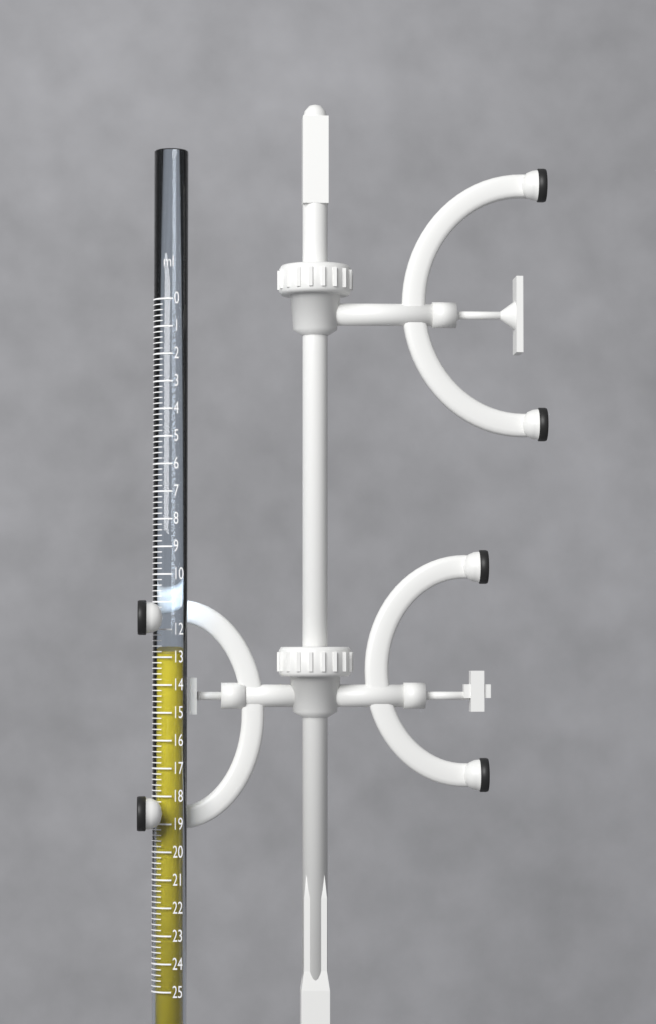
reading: 12.8 ml
